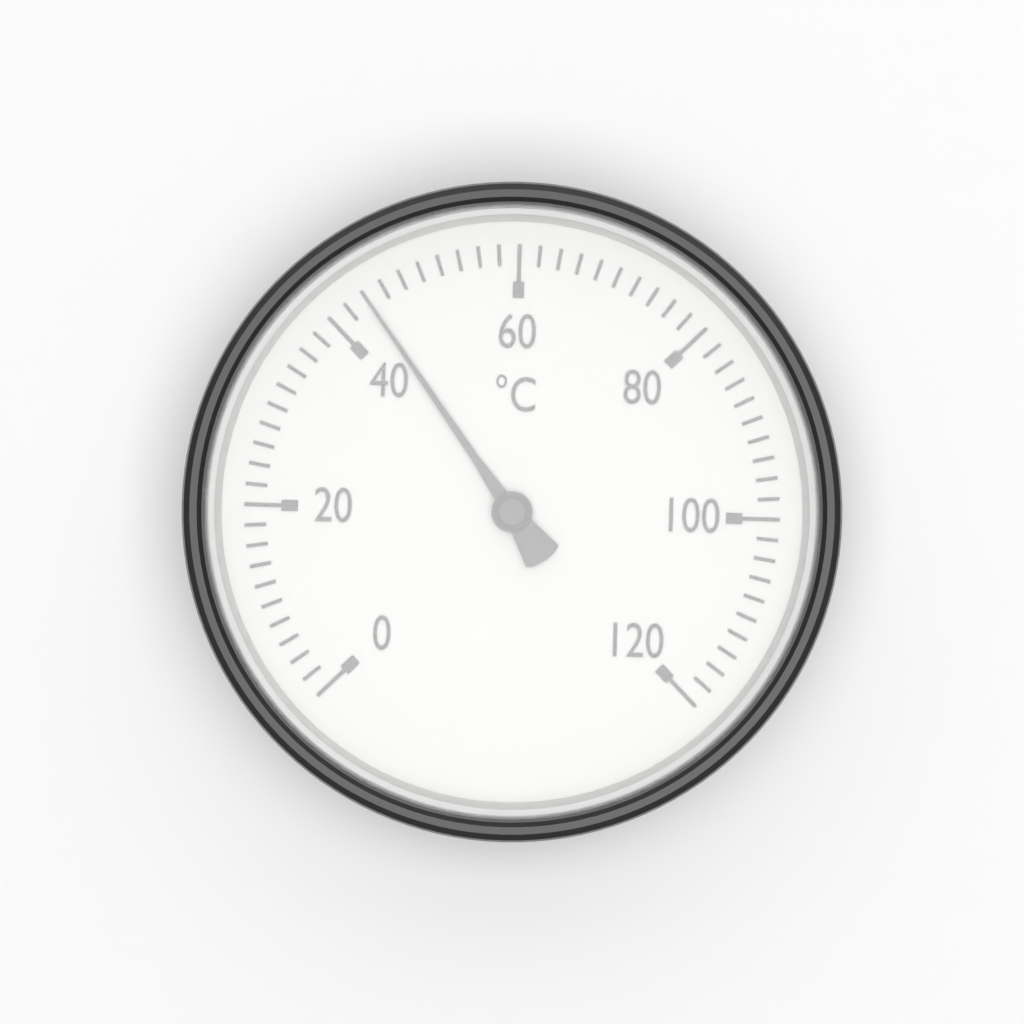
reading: 44 °C
